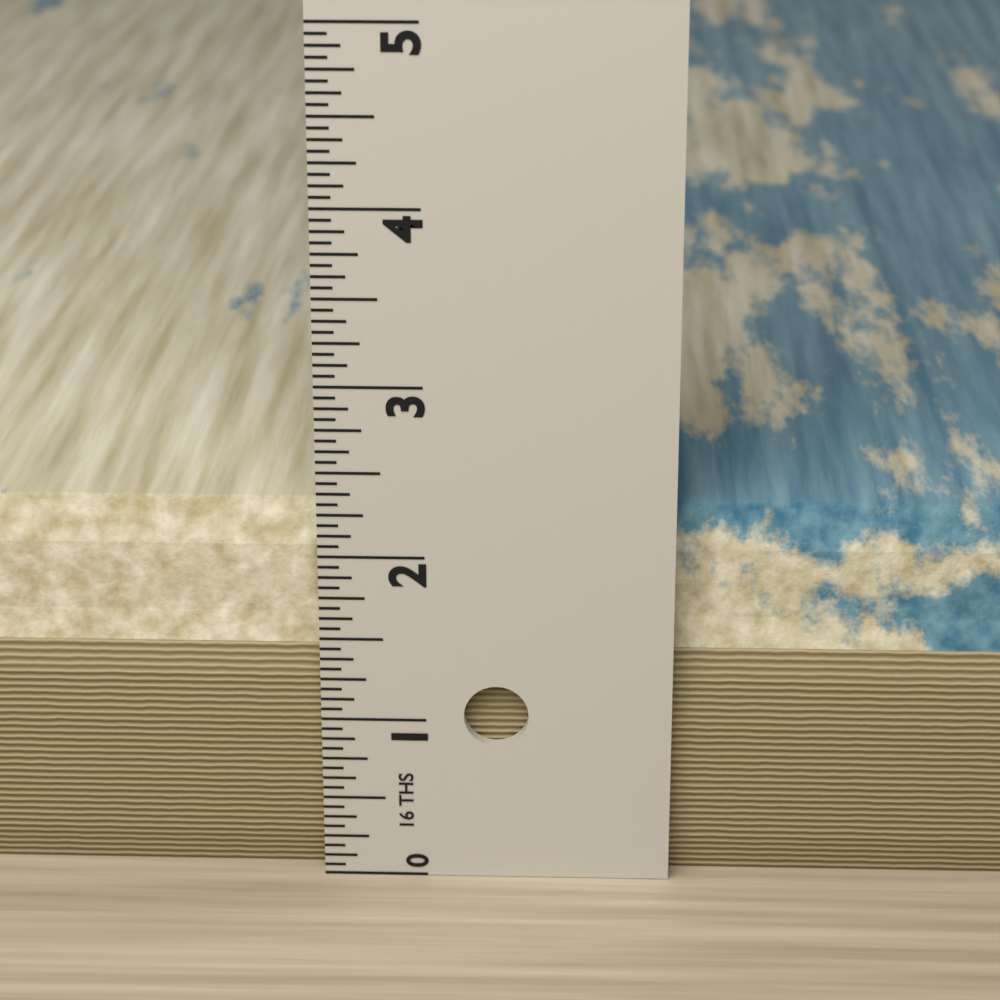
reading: 2.2500 in
